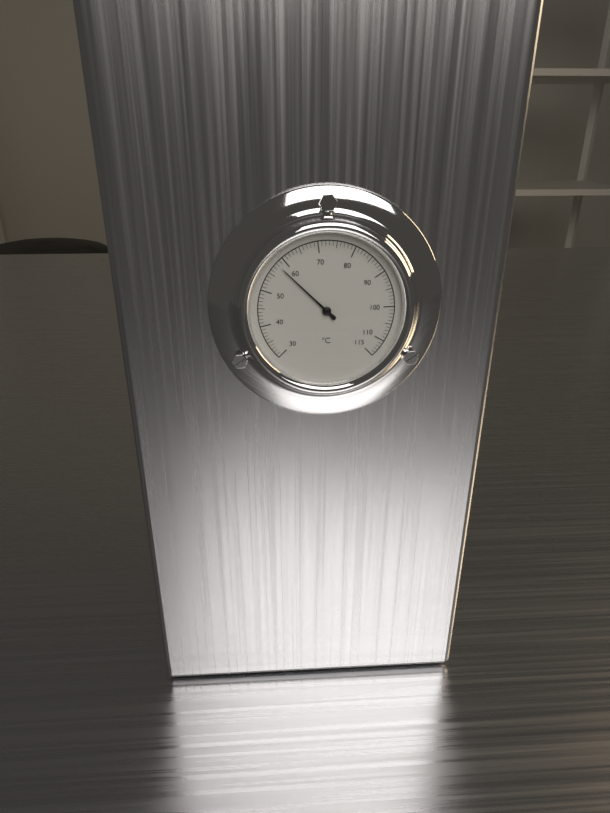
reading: 58 °C
